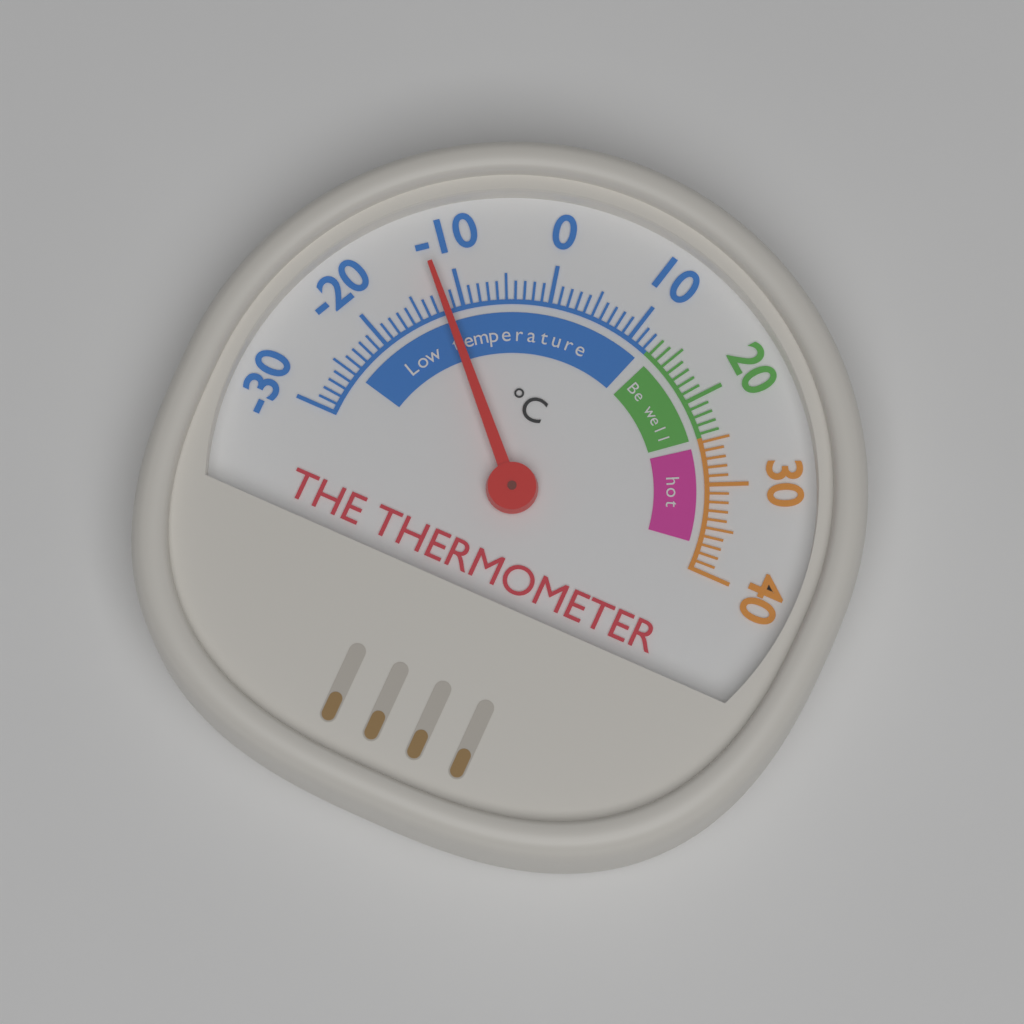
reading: -12 °C
